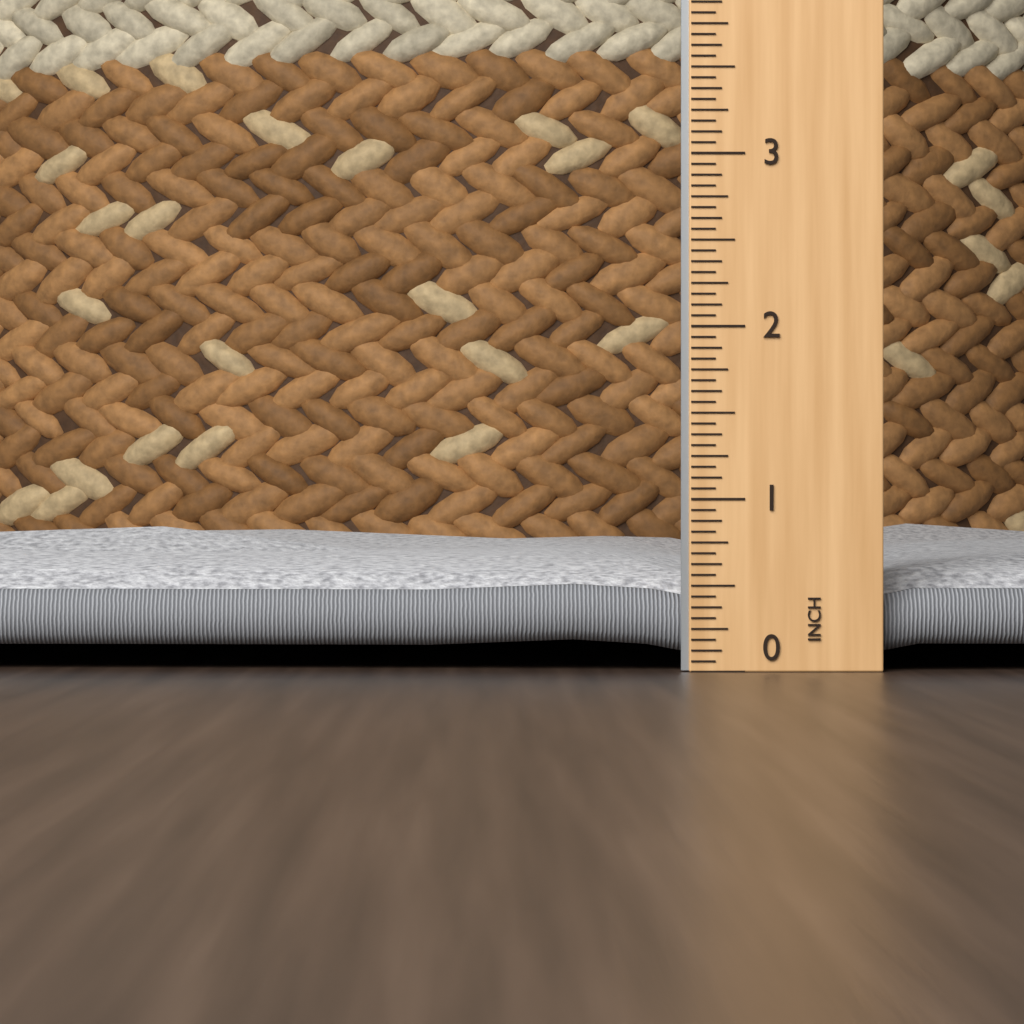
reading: 0.9375 in
